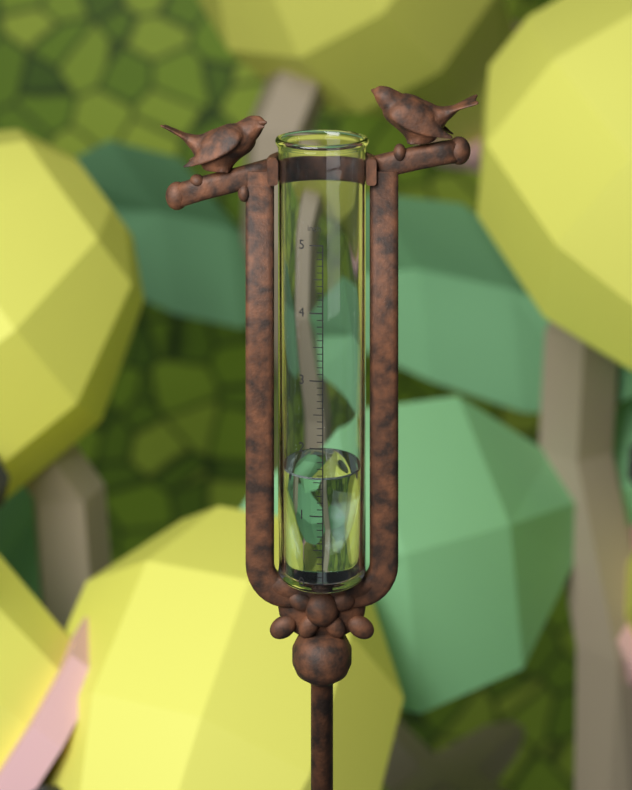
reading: 1.55 in
